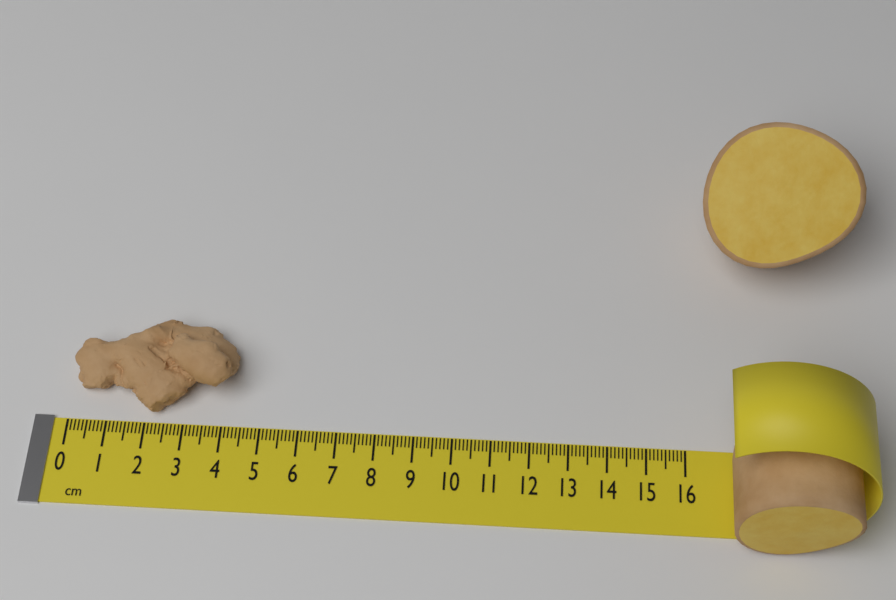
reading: 4.3 cm
